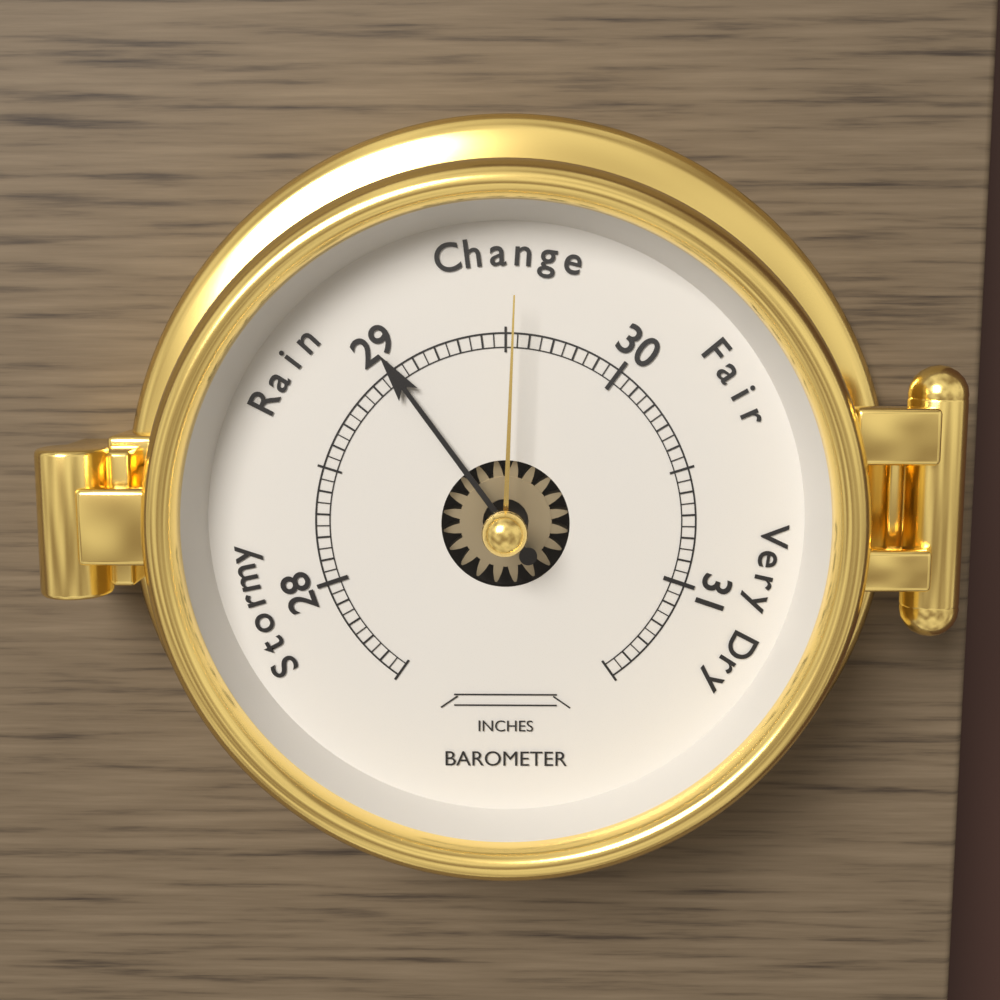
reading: 29.00 inches
